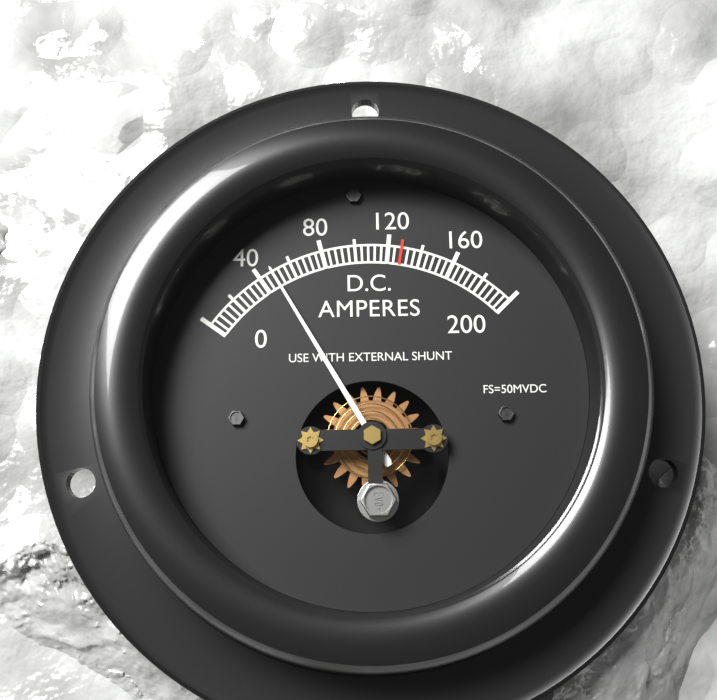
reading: 48 A
